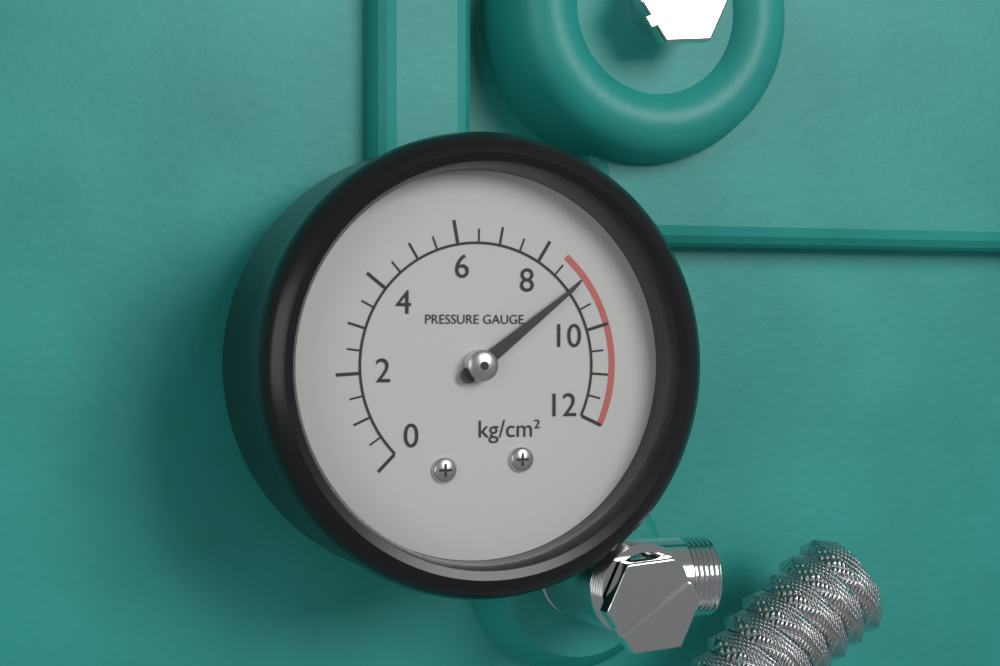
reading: 9.0 kg/cm²
